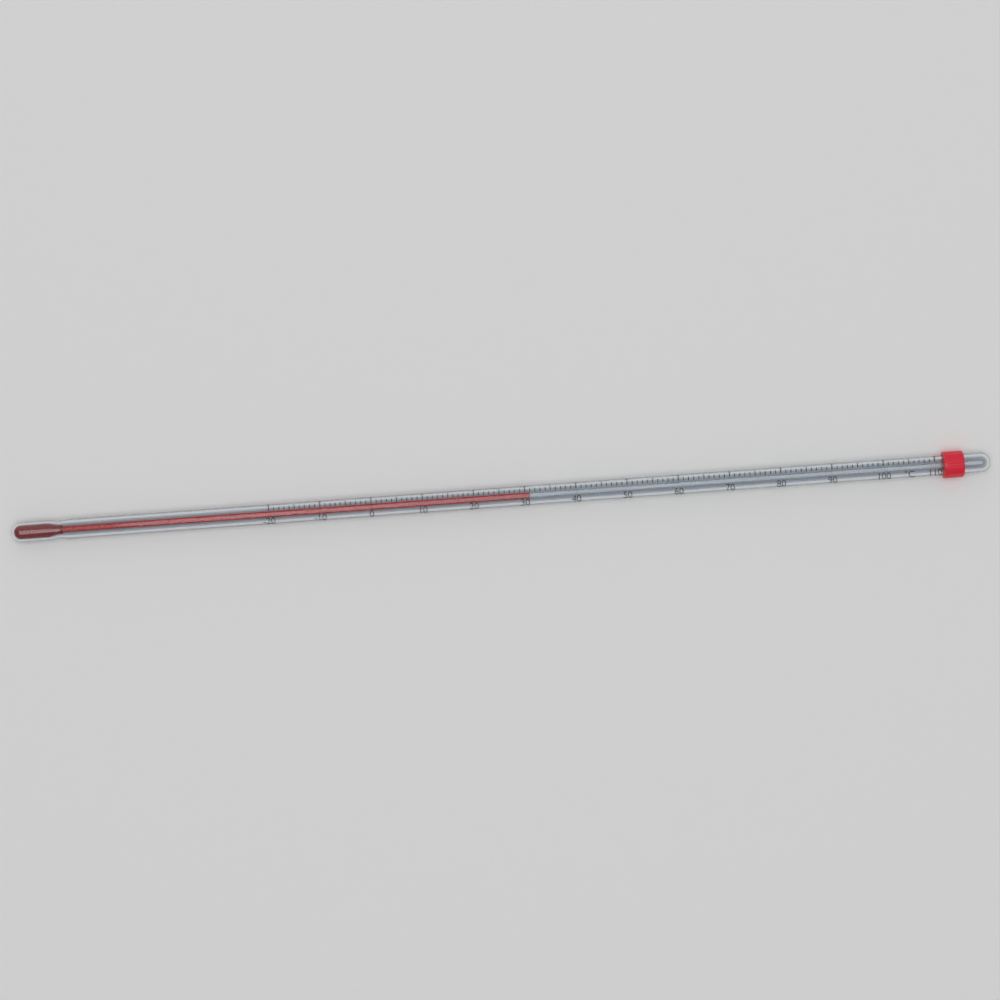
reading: 31 °C
